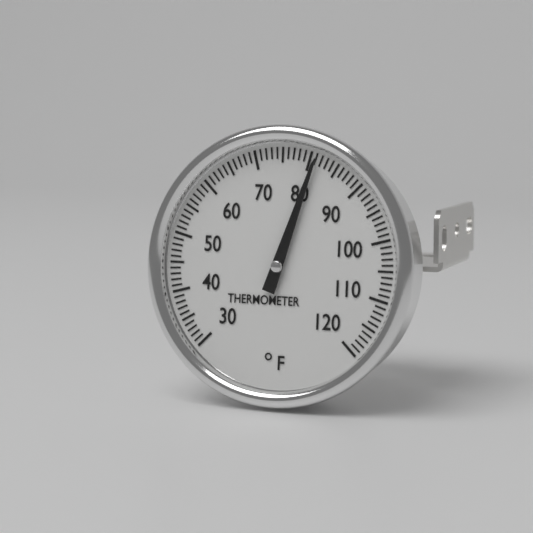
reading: 81 °F
